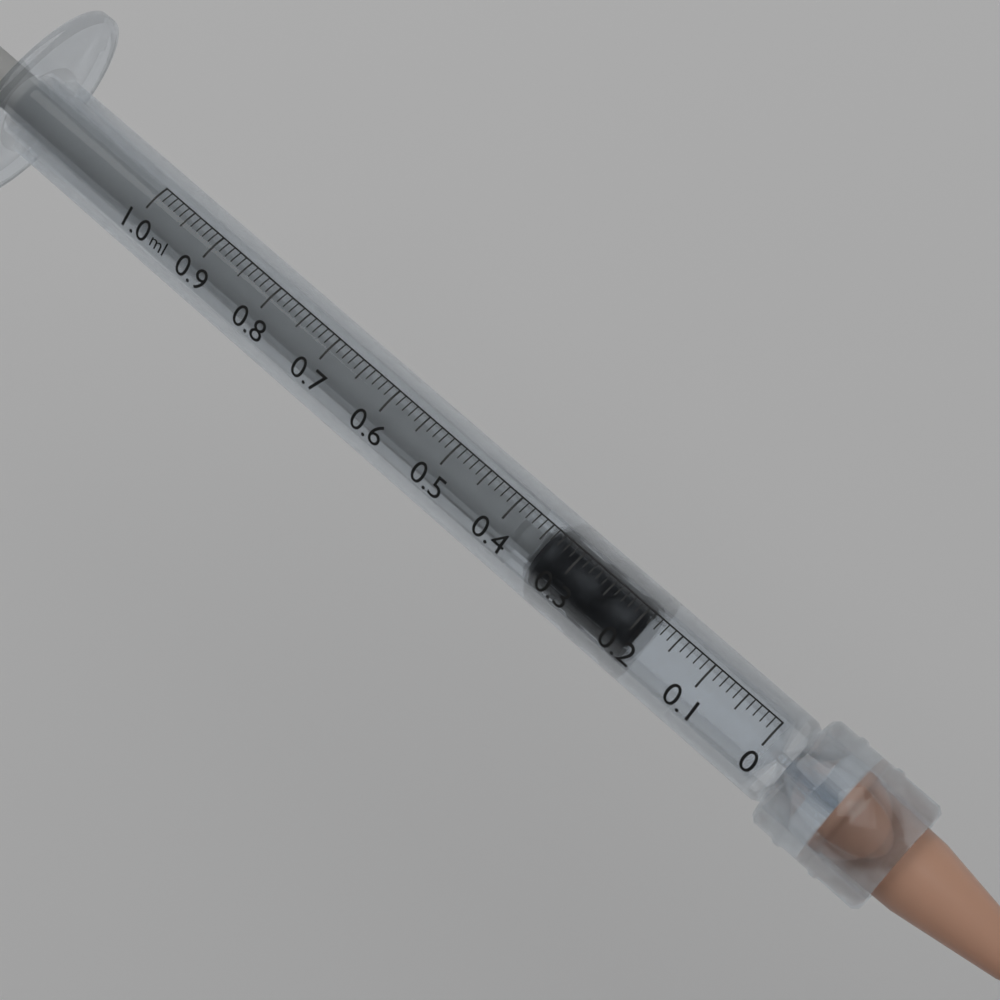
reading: 0.19 ml
